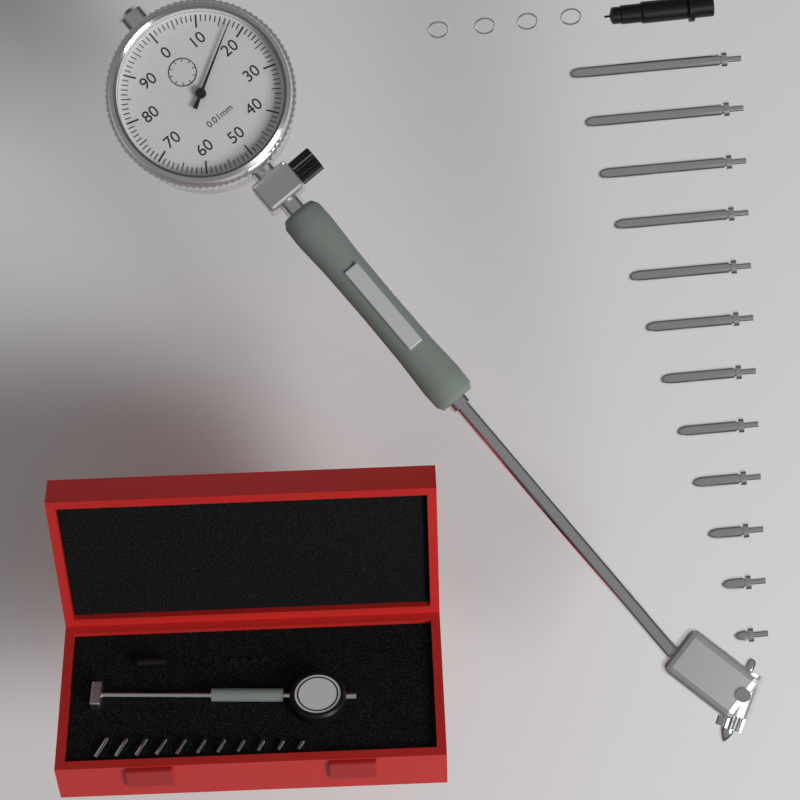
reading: 0.17 mm
